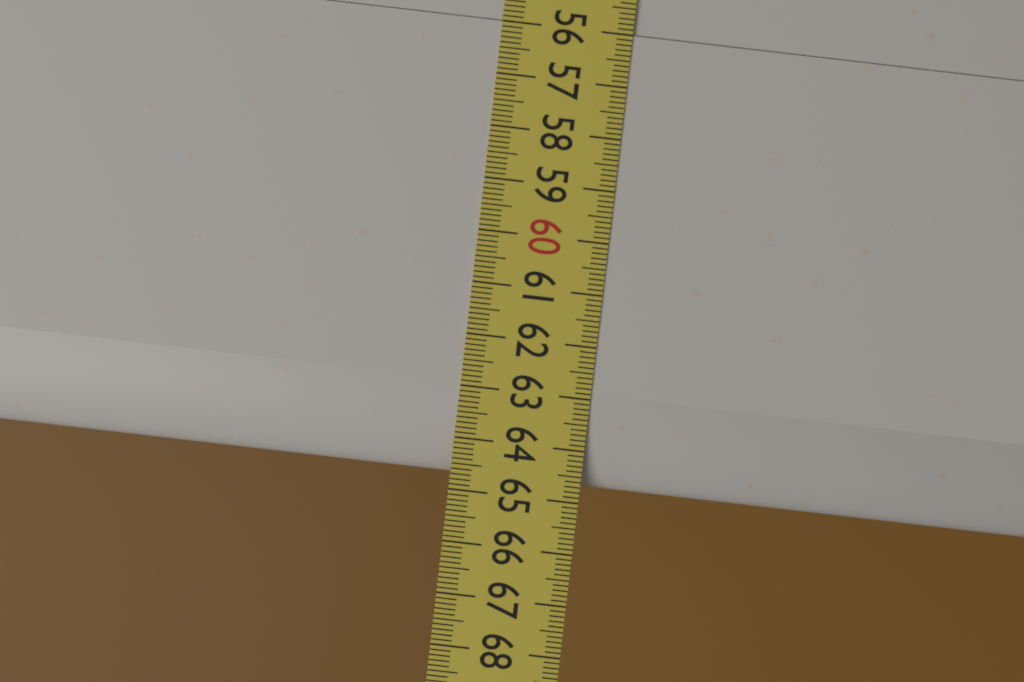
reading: 64.7 (no unit)
